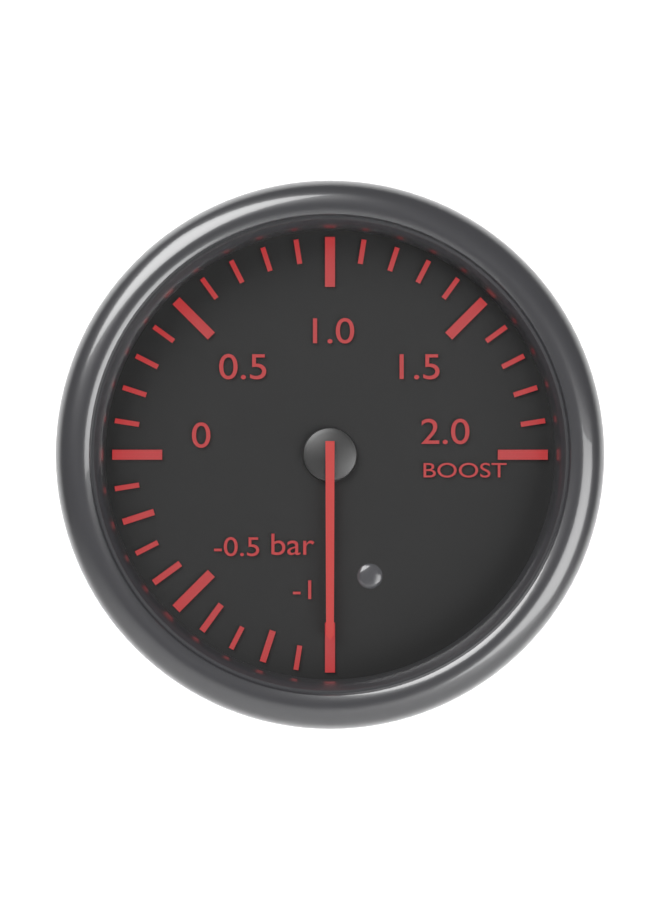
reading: -1.0 bar
